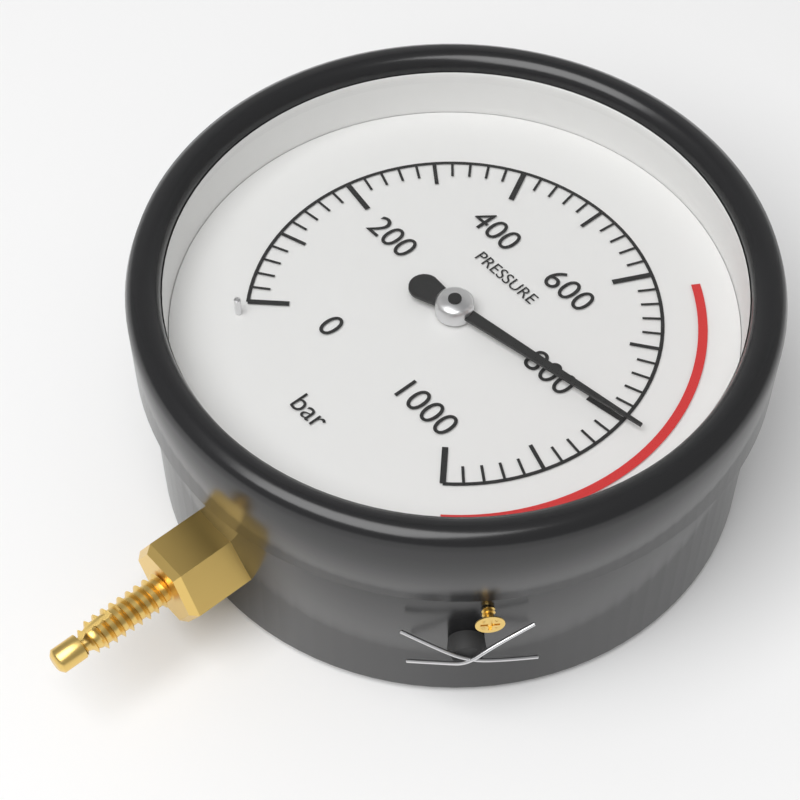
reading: 800 bar
